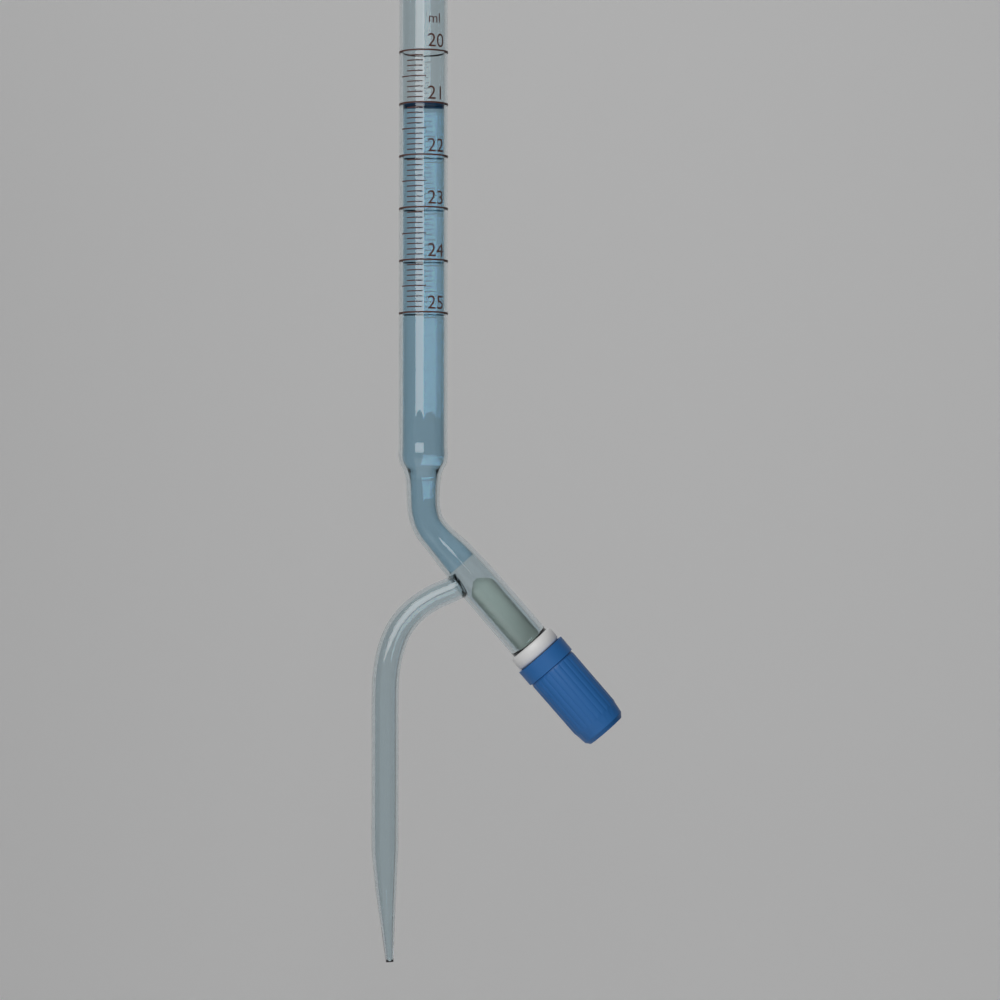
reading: 21.0 ml
